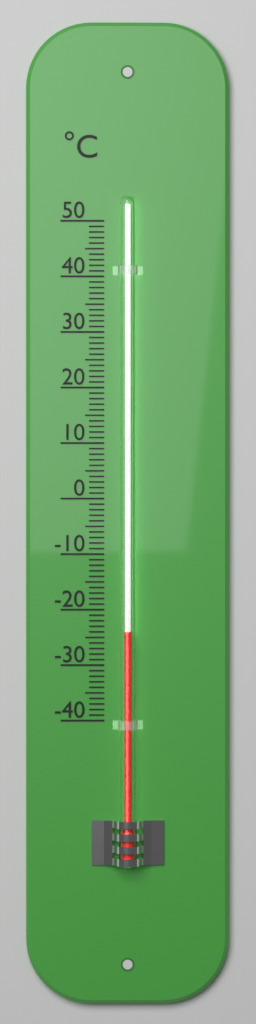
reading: -24 °C
